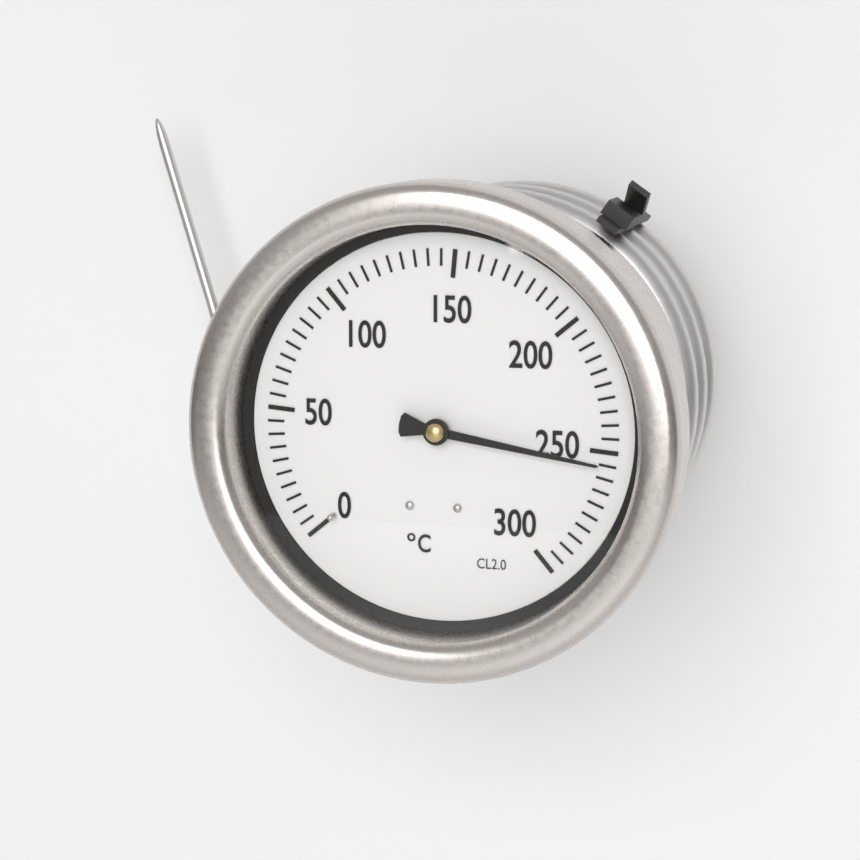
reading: 255 °C
